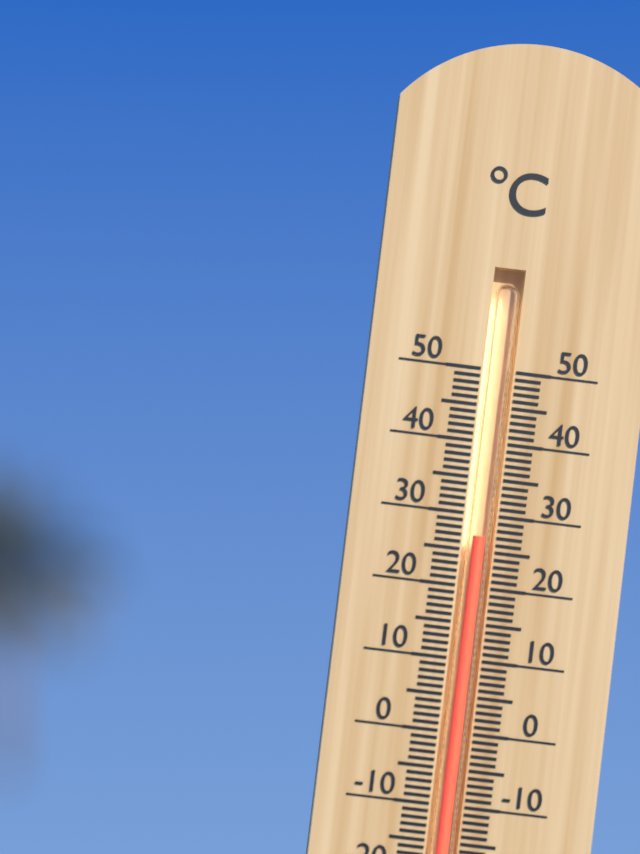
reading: 27 °C
